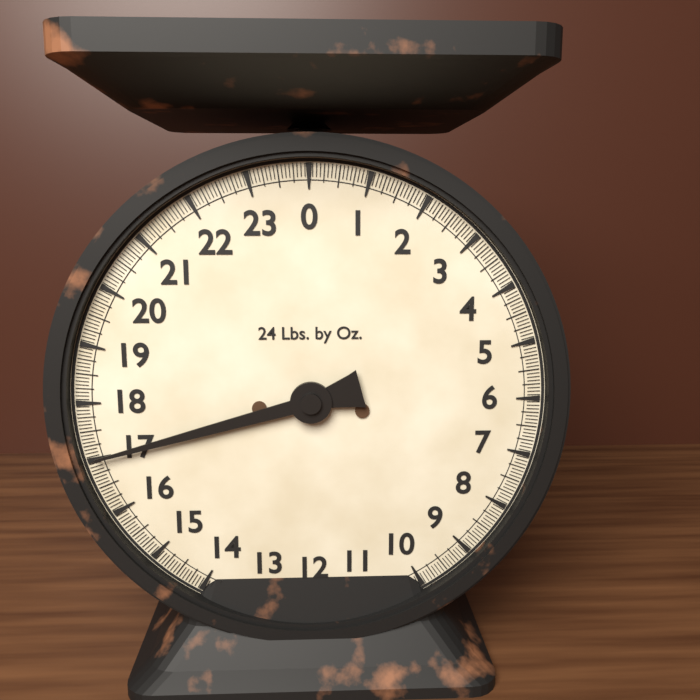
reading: 17.0000 lb
